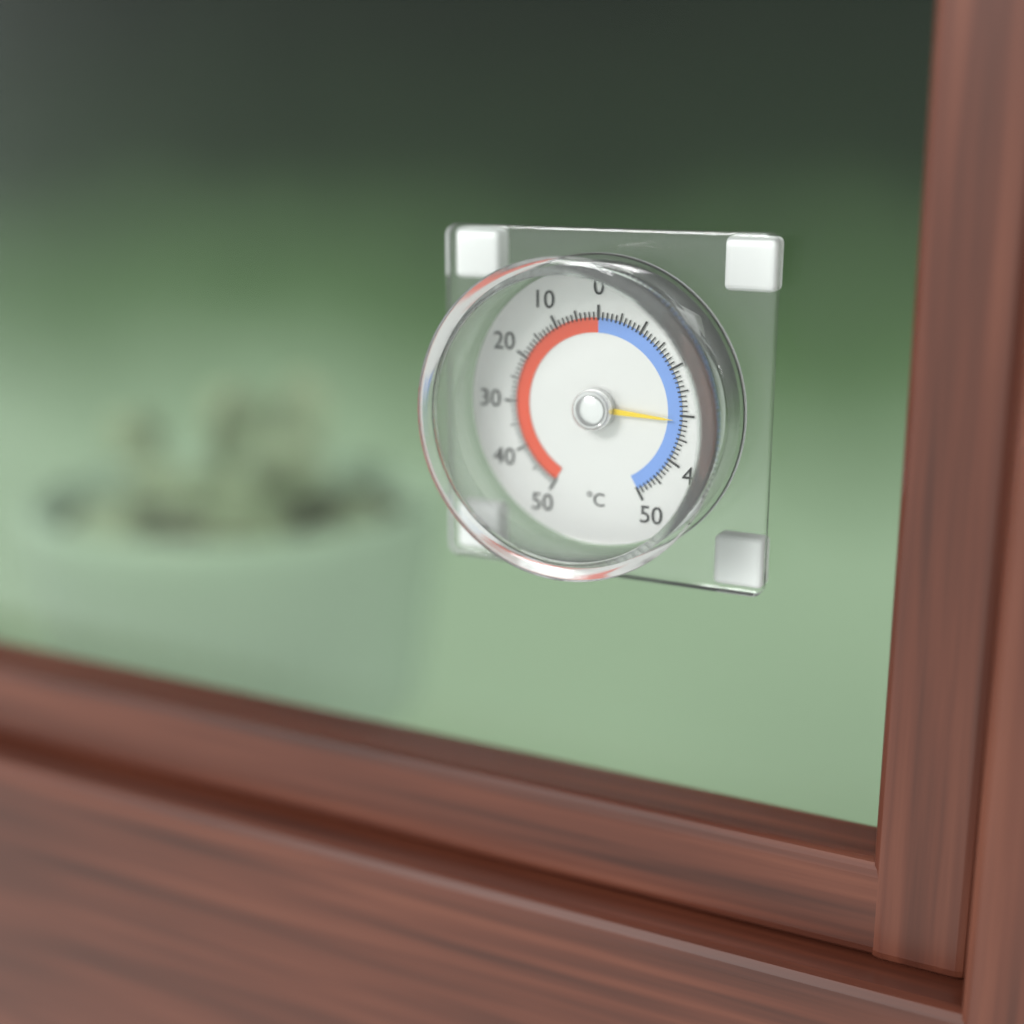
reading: -31 °C
